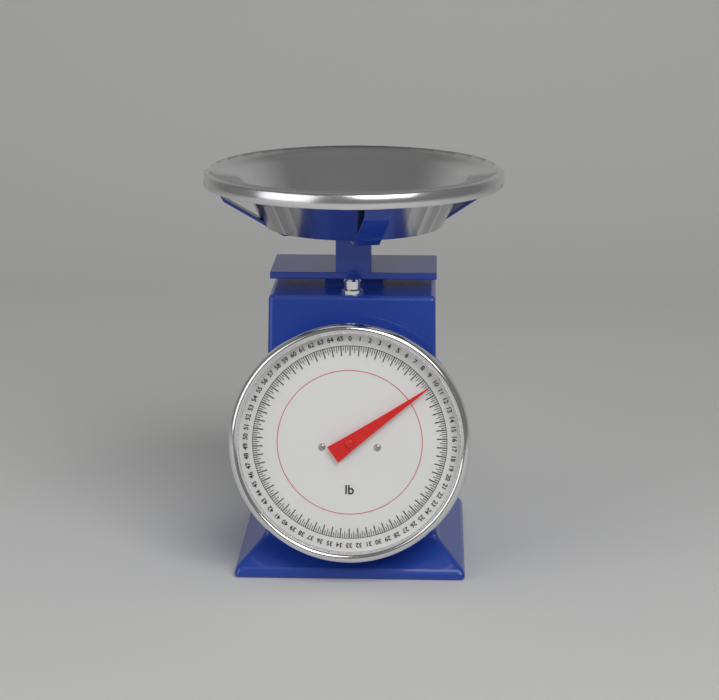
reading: 10.00 lb
